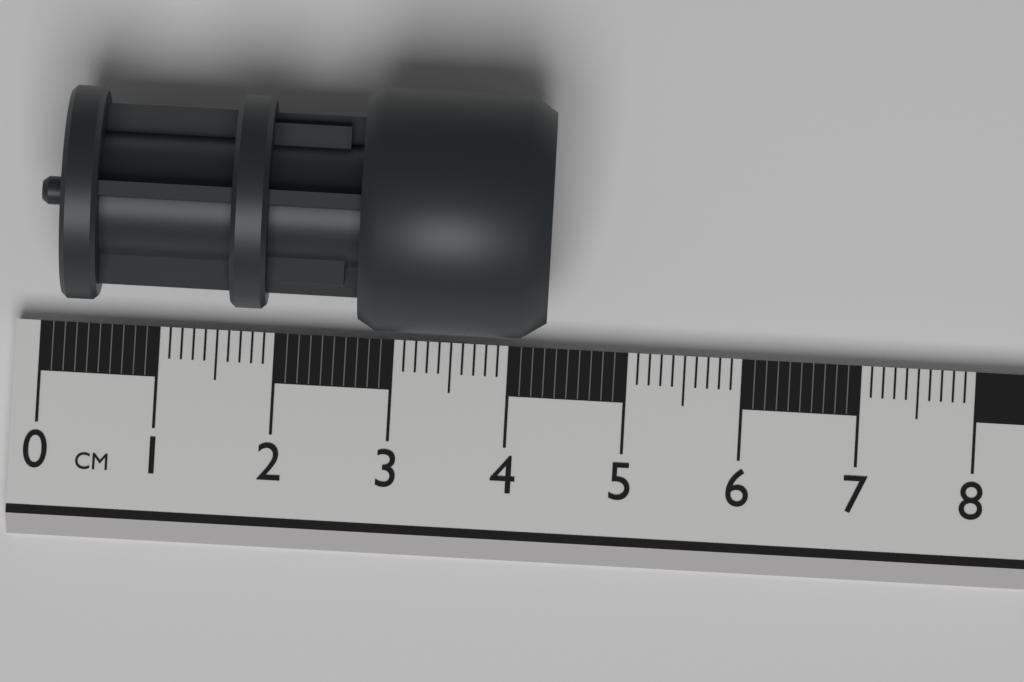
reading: 4.3 cm
